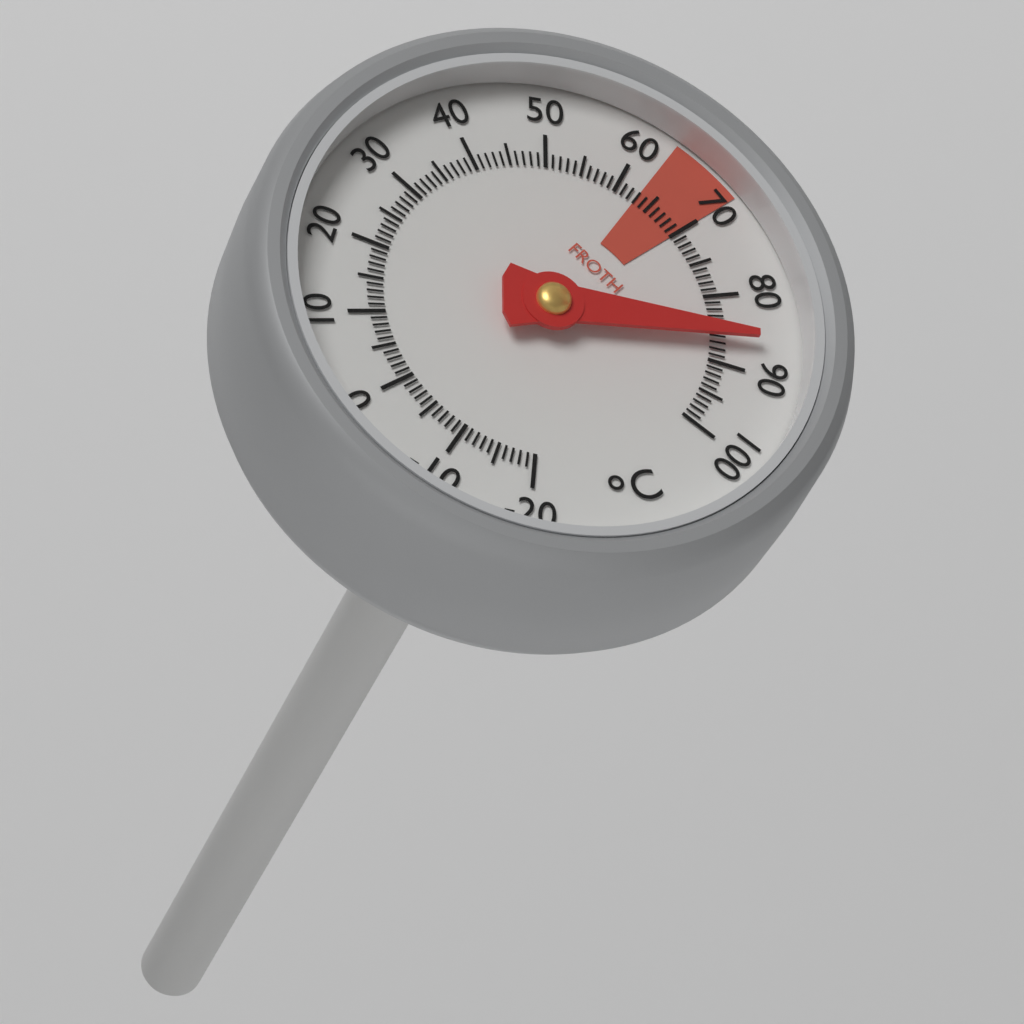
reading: 86 °C
